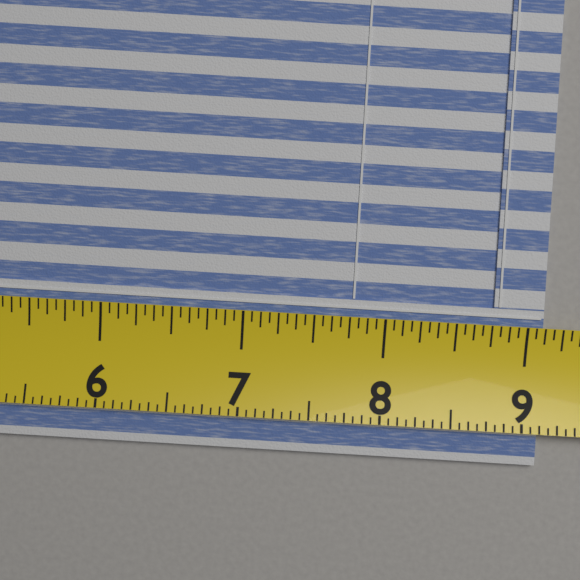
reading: 9.1250 (no unit)
